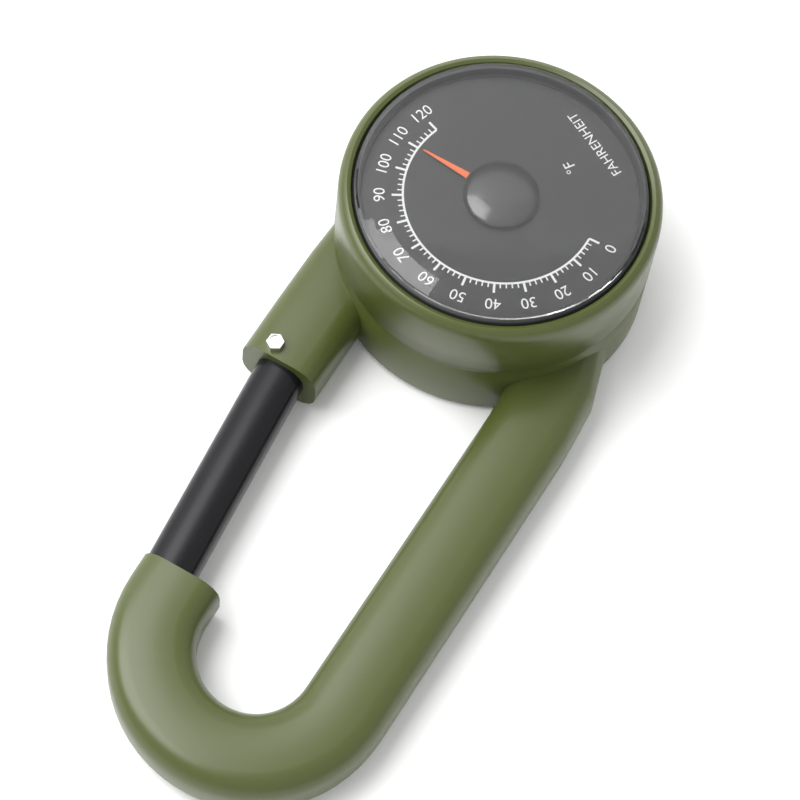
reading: 110 °F
